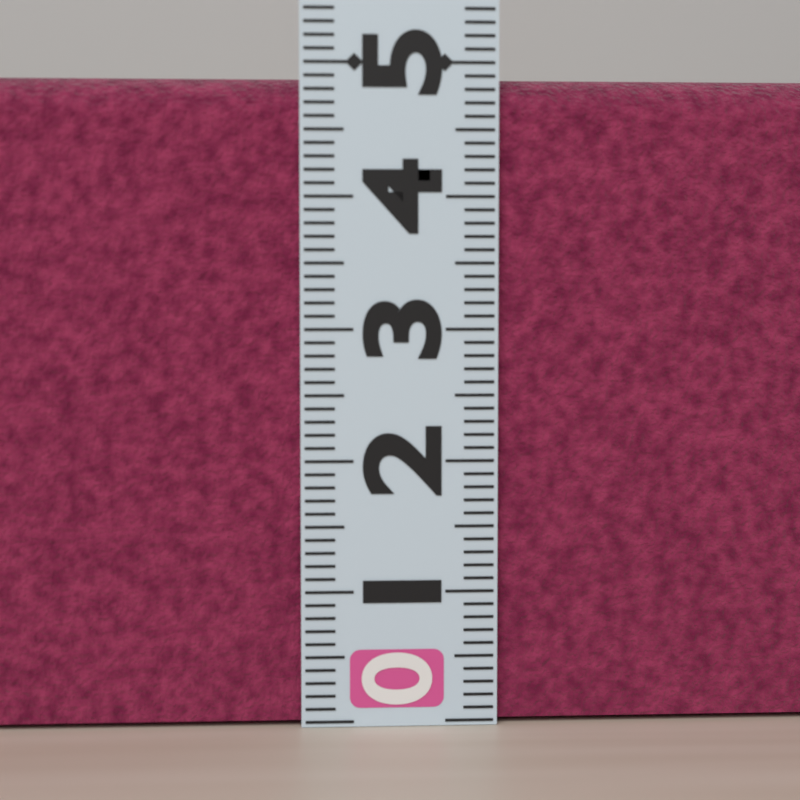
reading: 4.9 (no unit)
